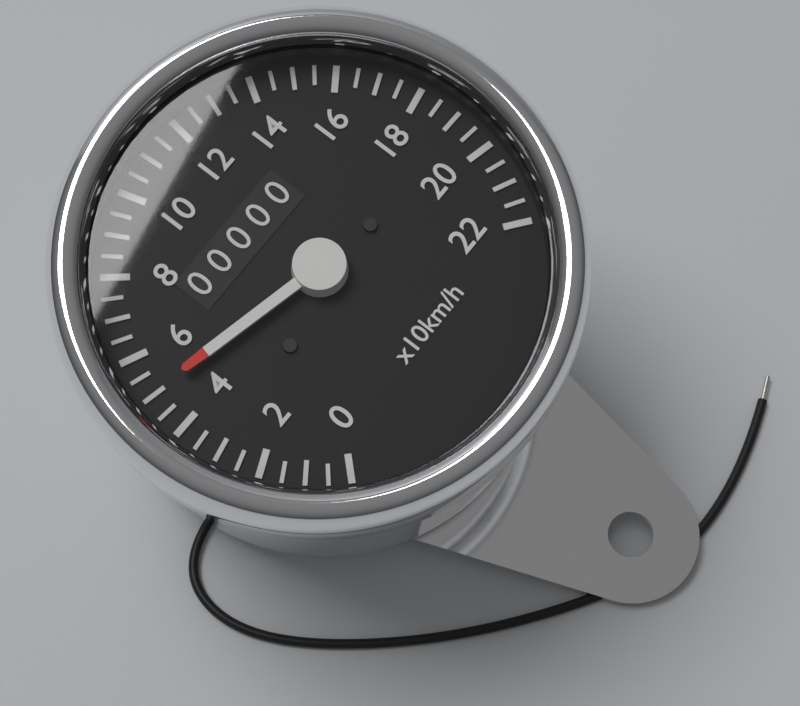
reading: 50 km/h
